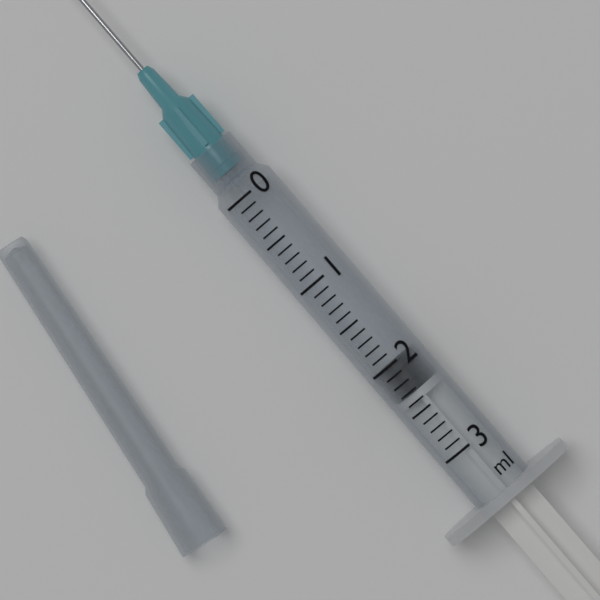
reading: 2.0 ml
